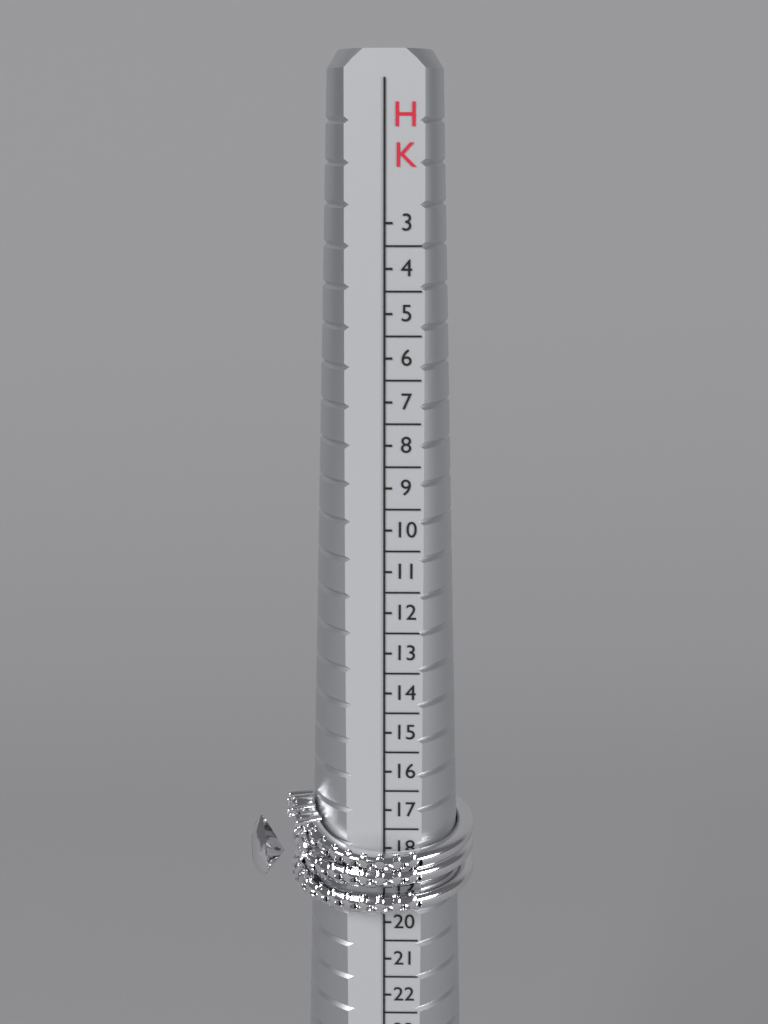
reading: 19.5 HK
